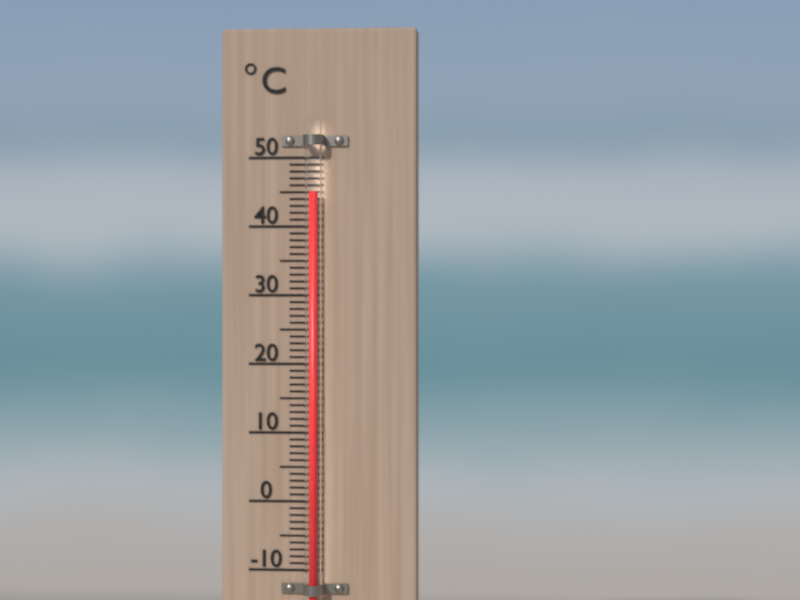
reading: 45 °C
